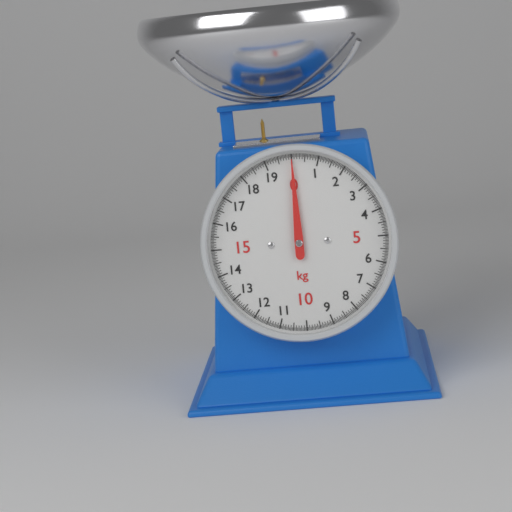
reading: 0.00 kg
